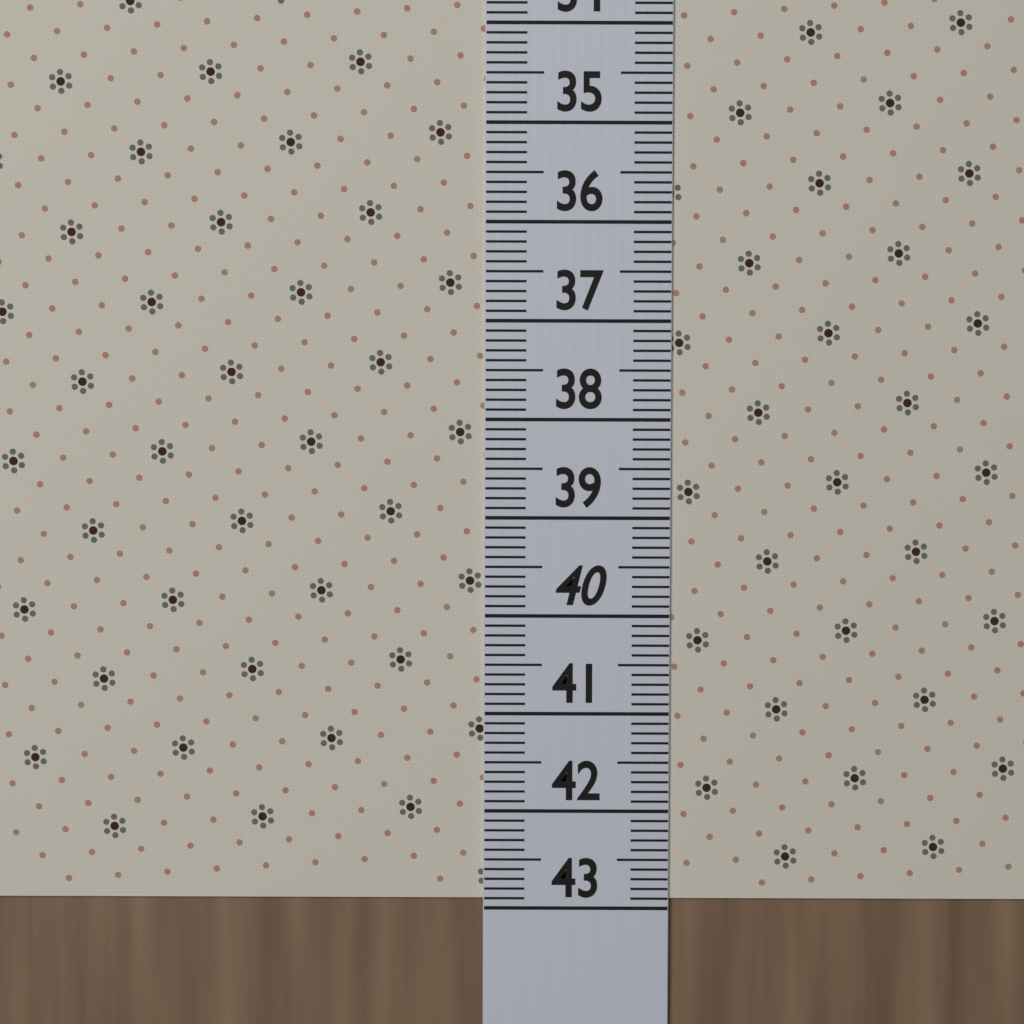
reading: 42.9 (no unit)
